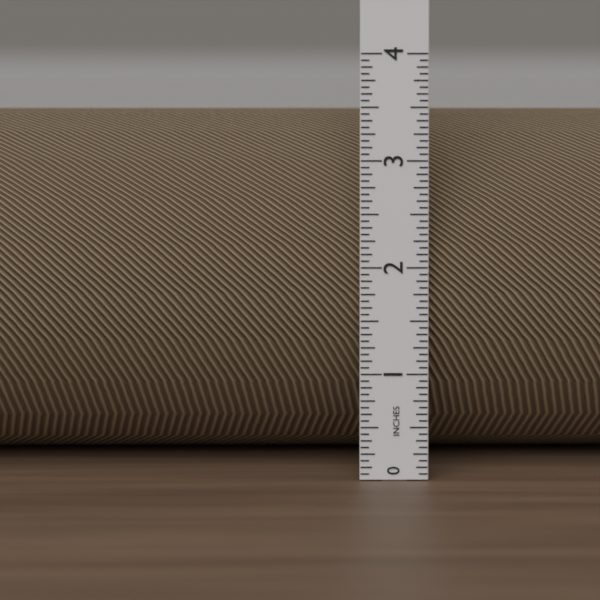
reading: 3.5000 in
